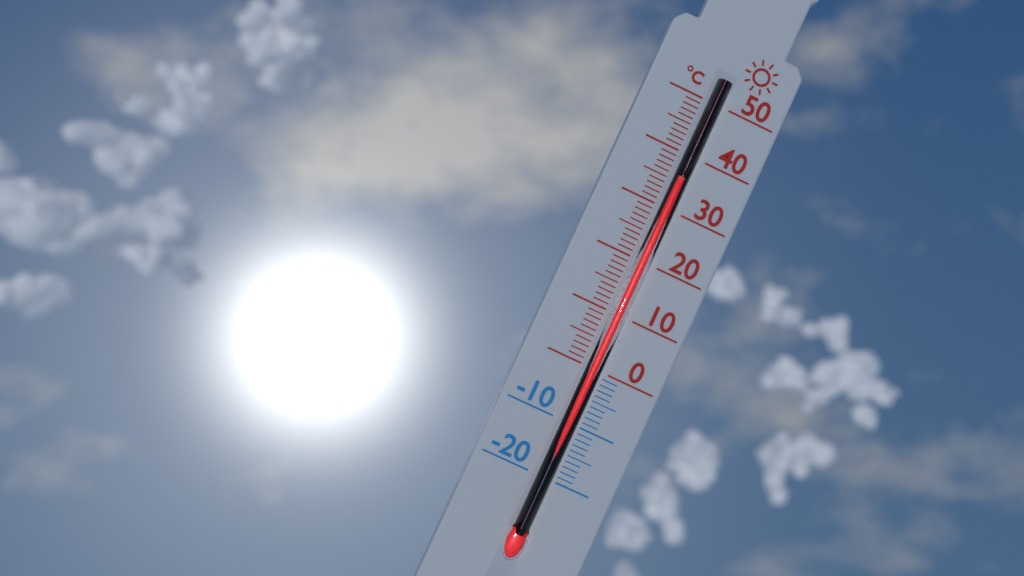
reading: 35 °C
